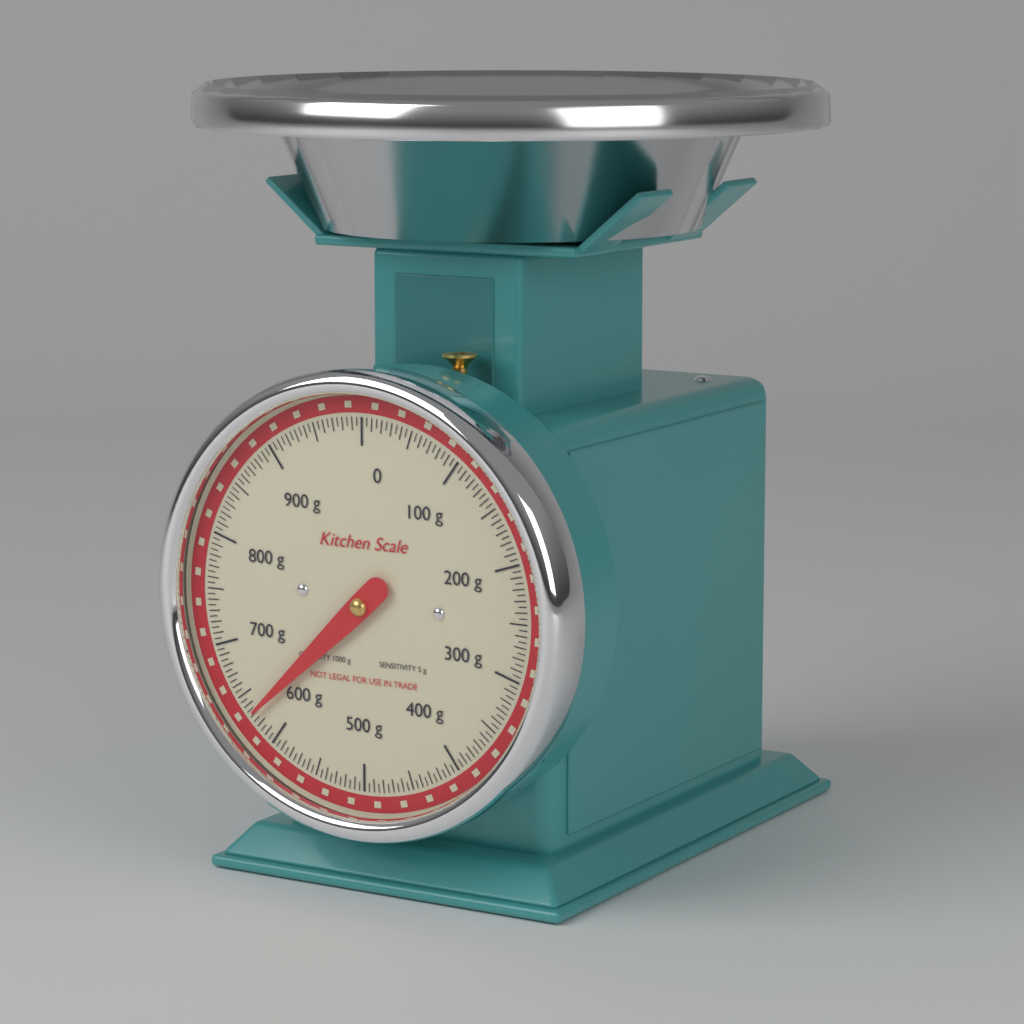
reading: 630 g
